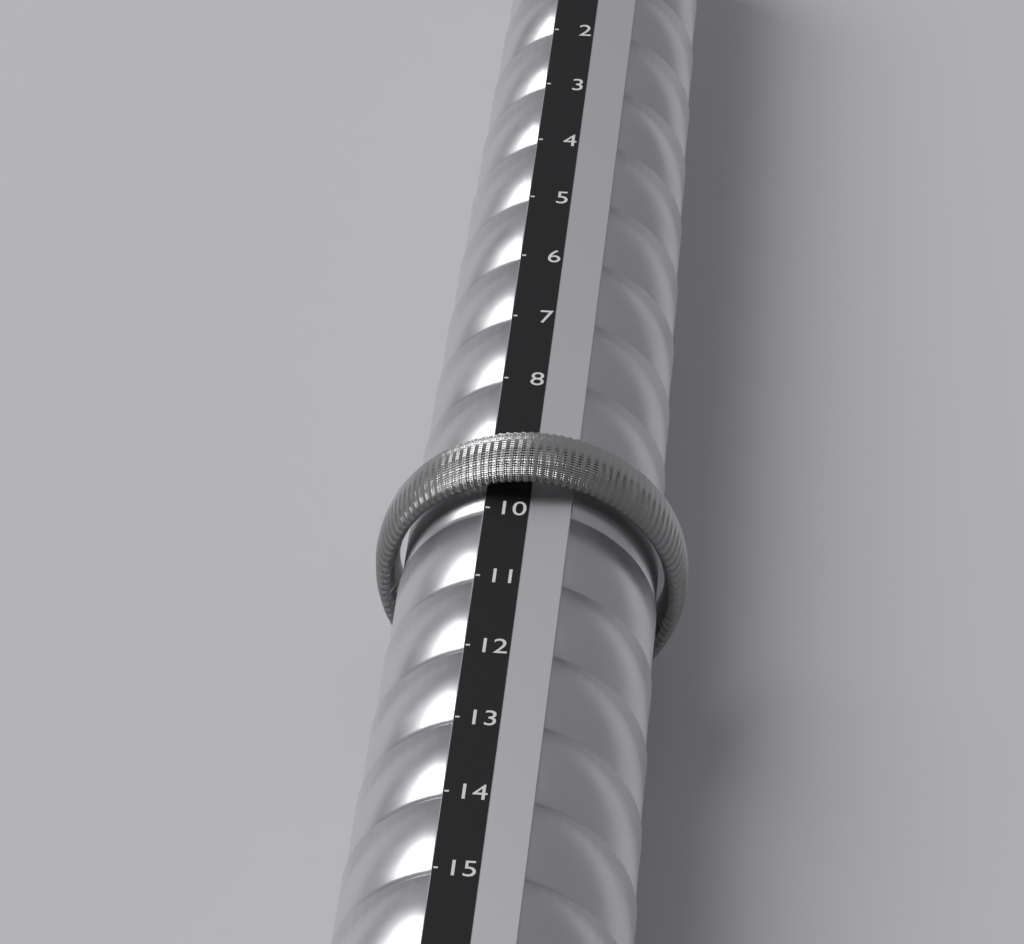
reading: 9.8 (no unit)
